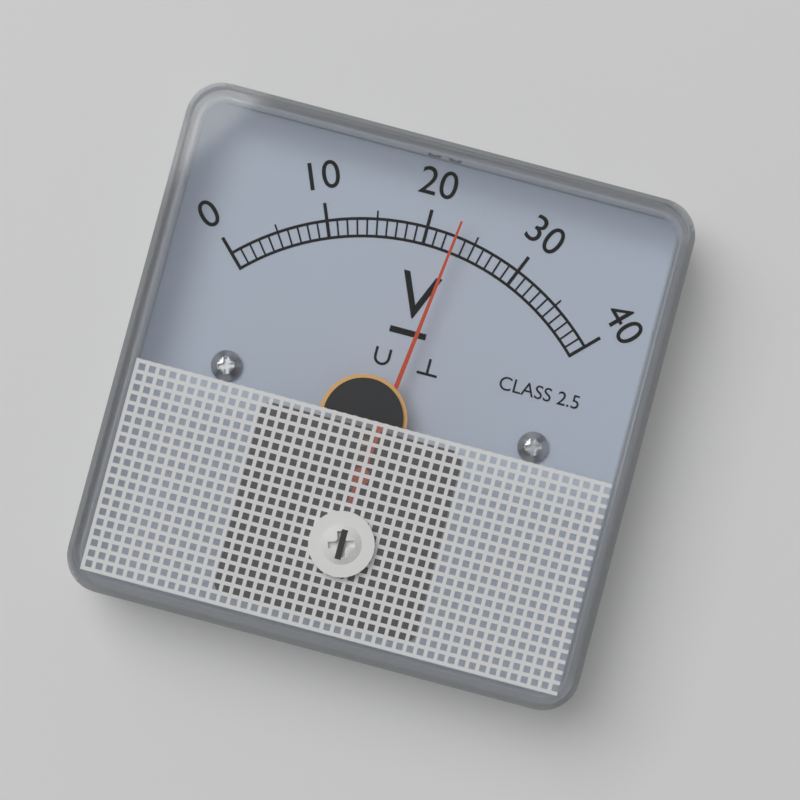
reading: 23 V
